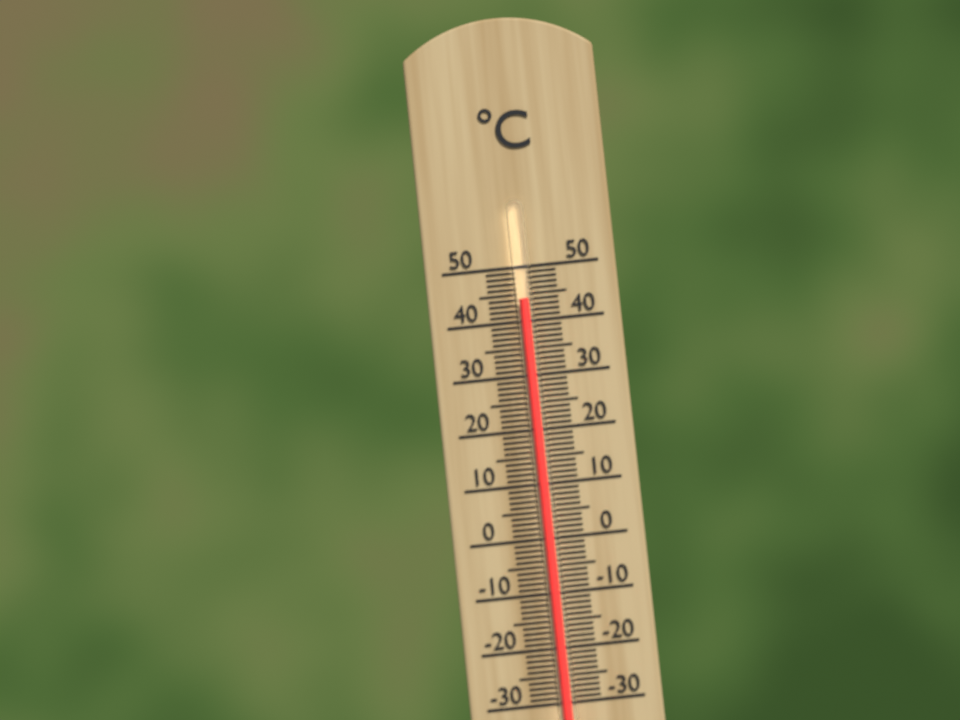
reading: 44 °C
